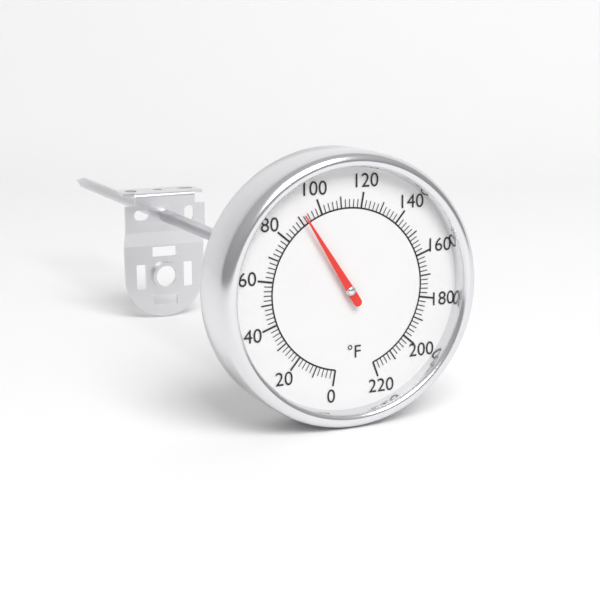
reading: 92 °F
